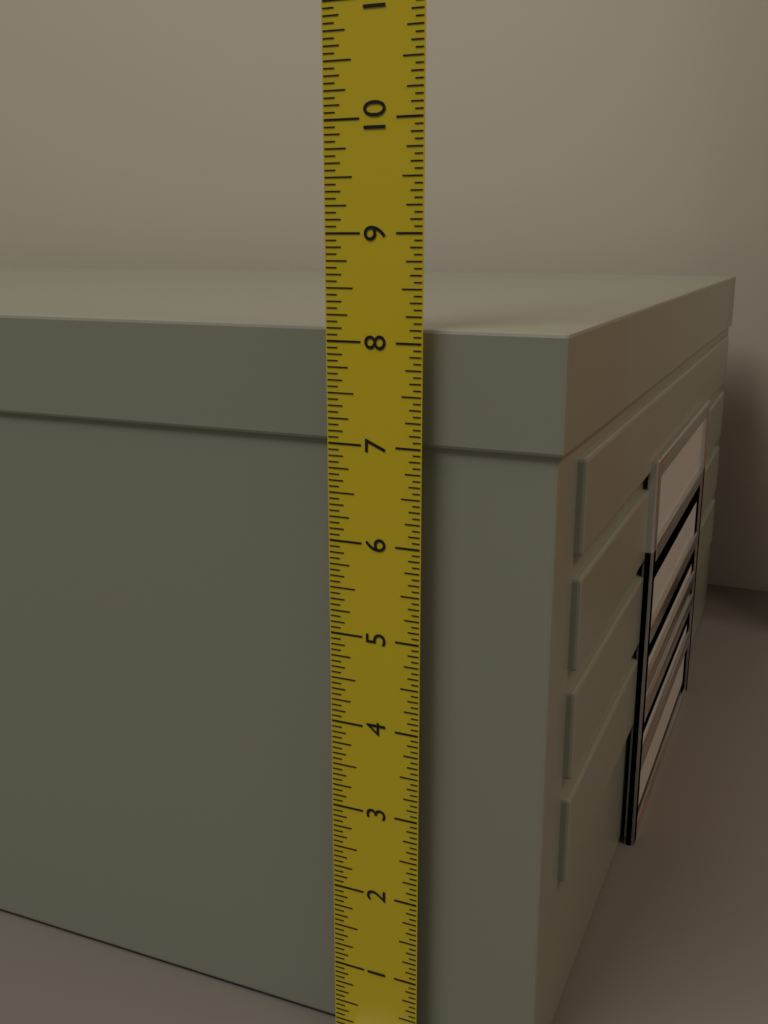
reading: 8.1250 in
